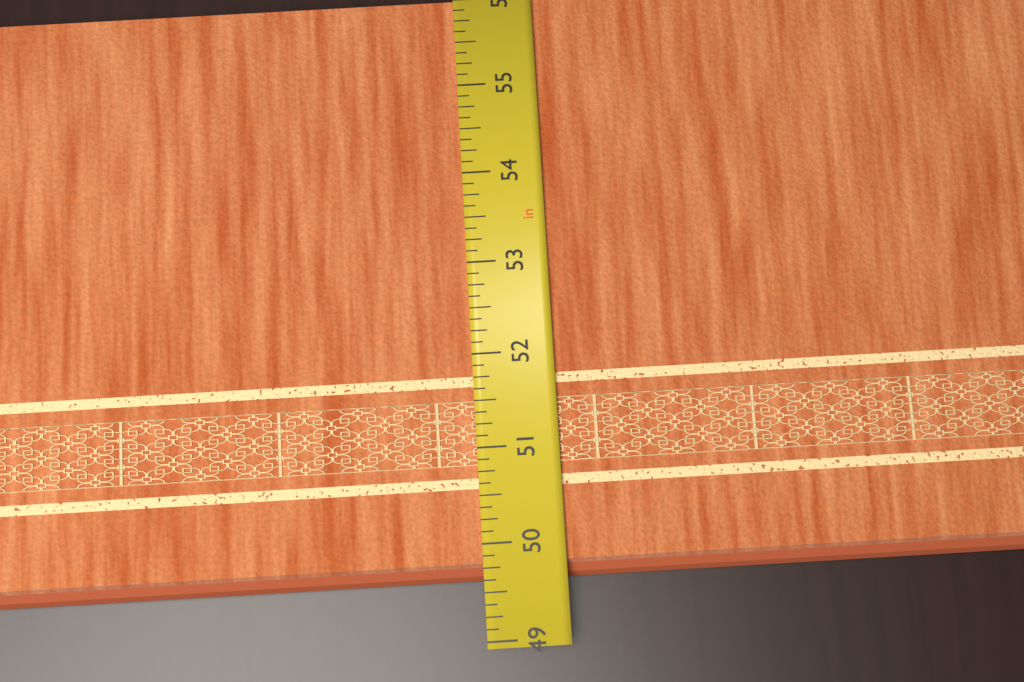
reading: 49.625 in
